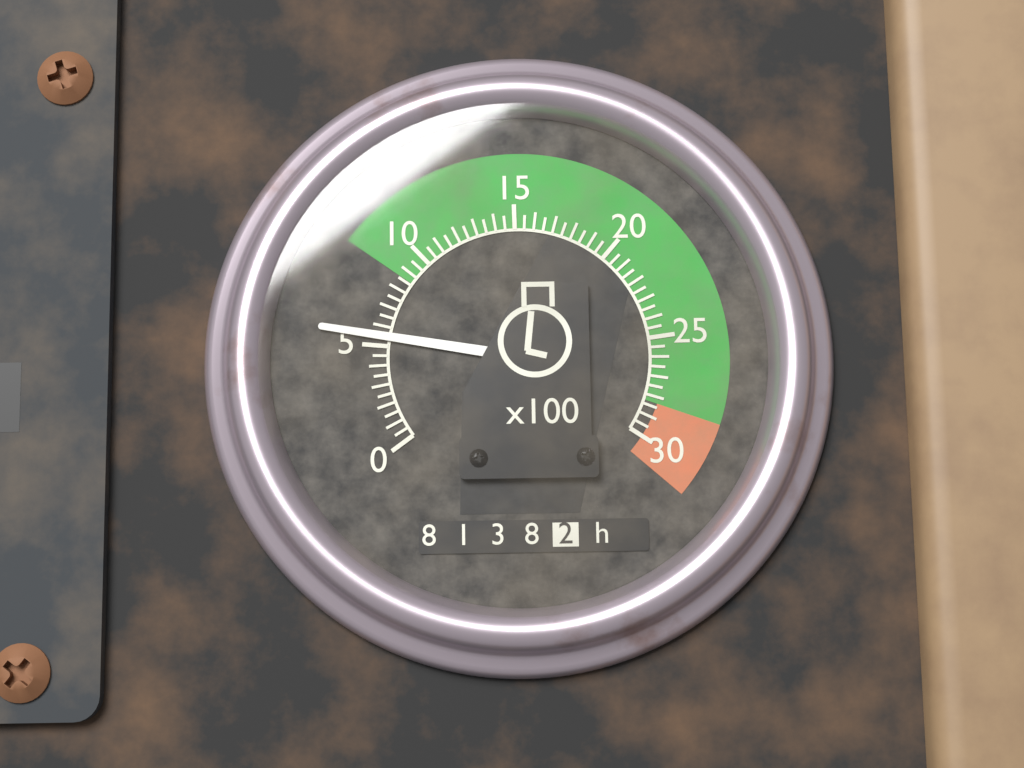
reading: 5.5 x100 rpm
